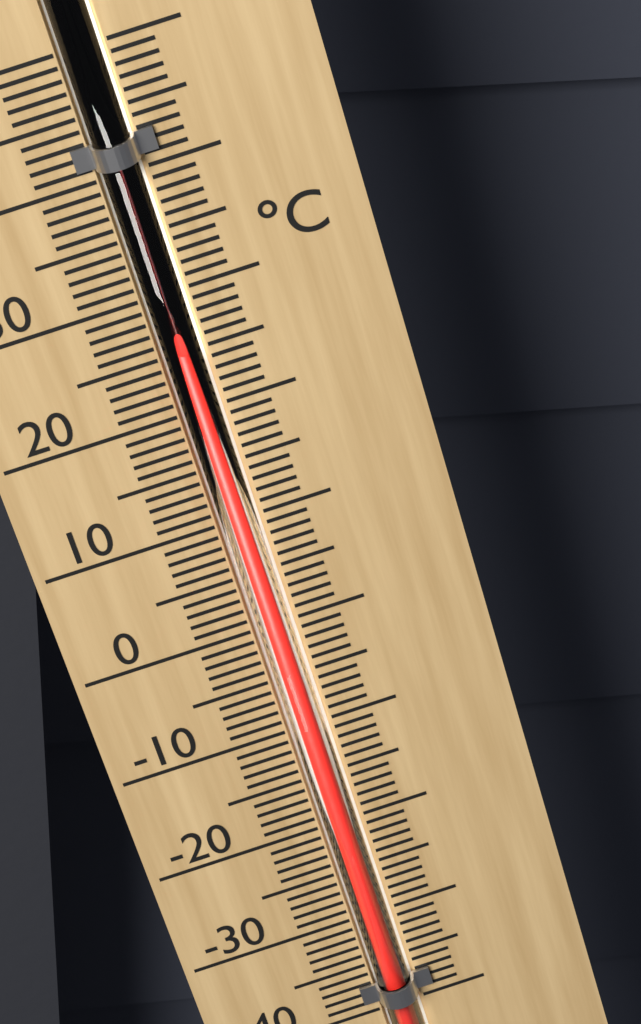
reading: 25 °C
